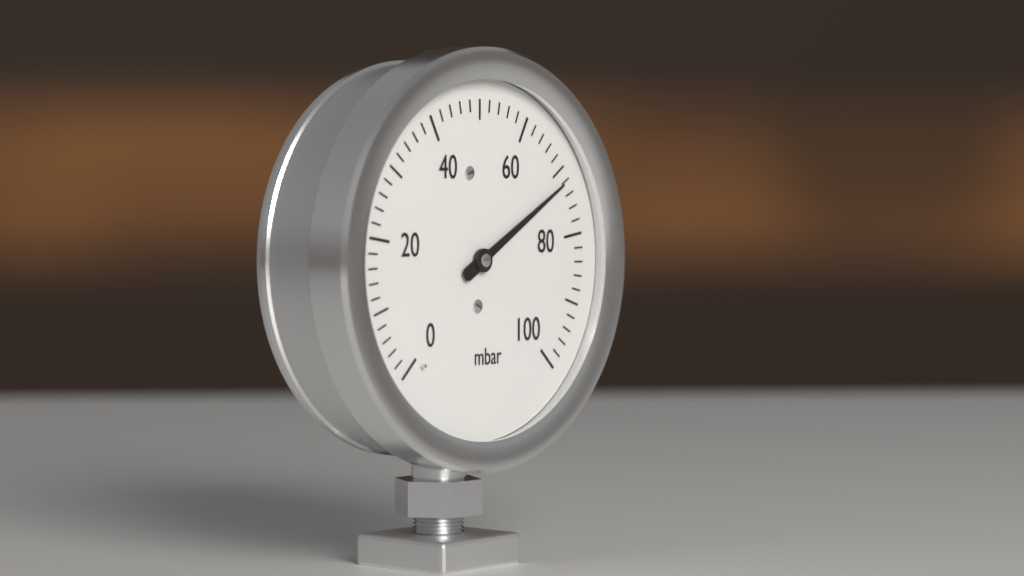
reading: 72 mbar
